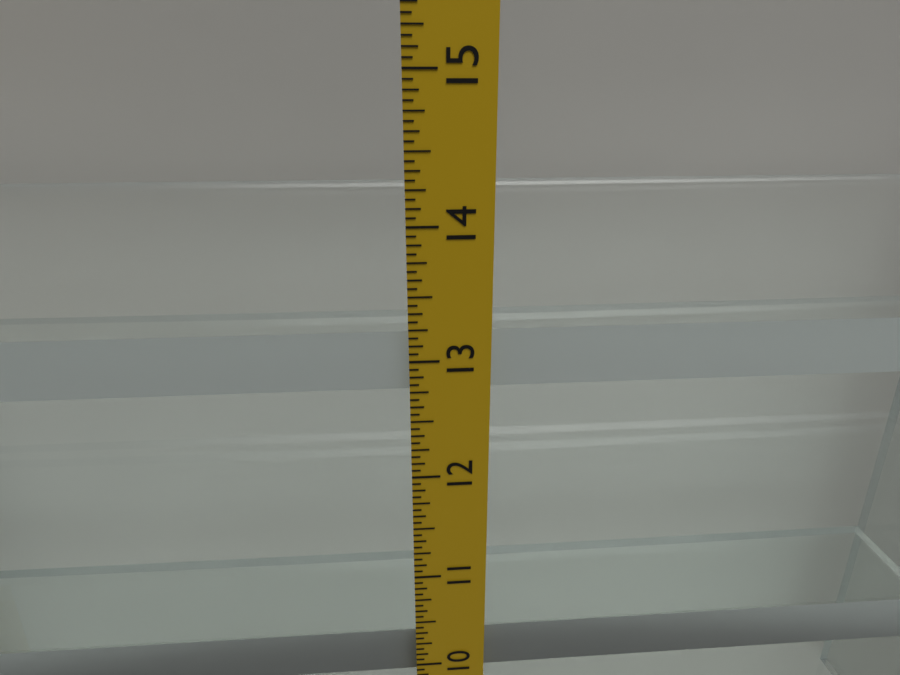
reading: 13.1875 in
